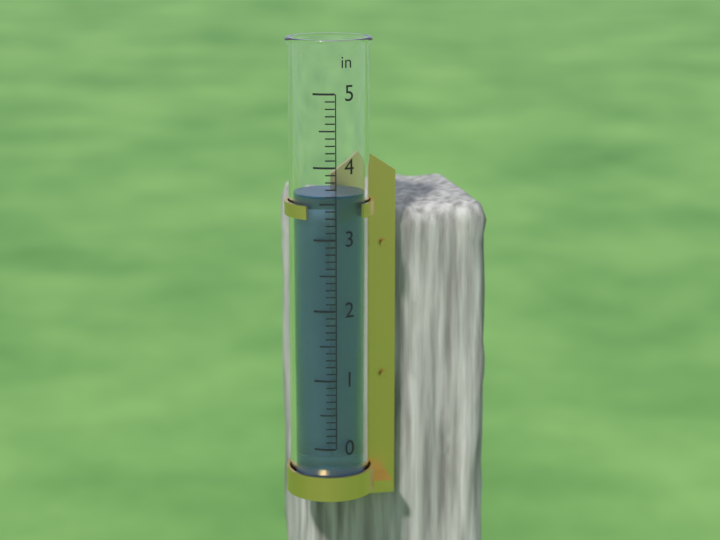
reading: 3.6 in
